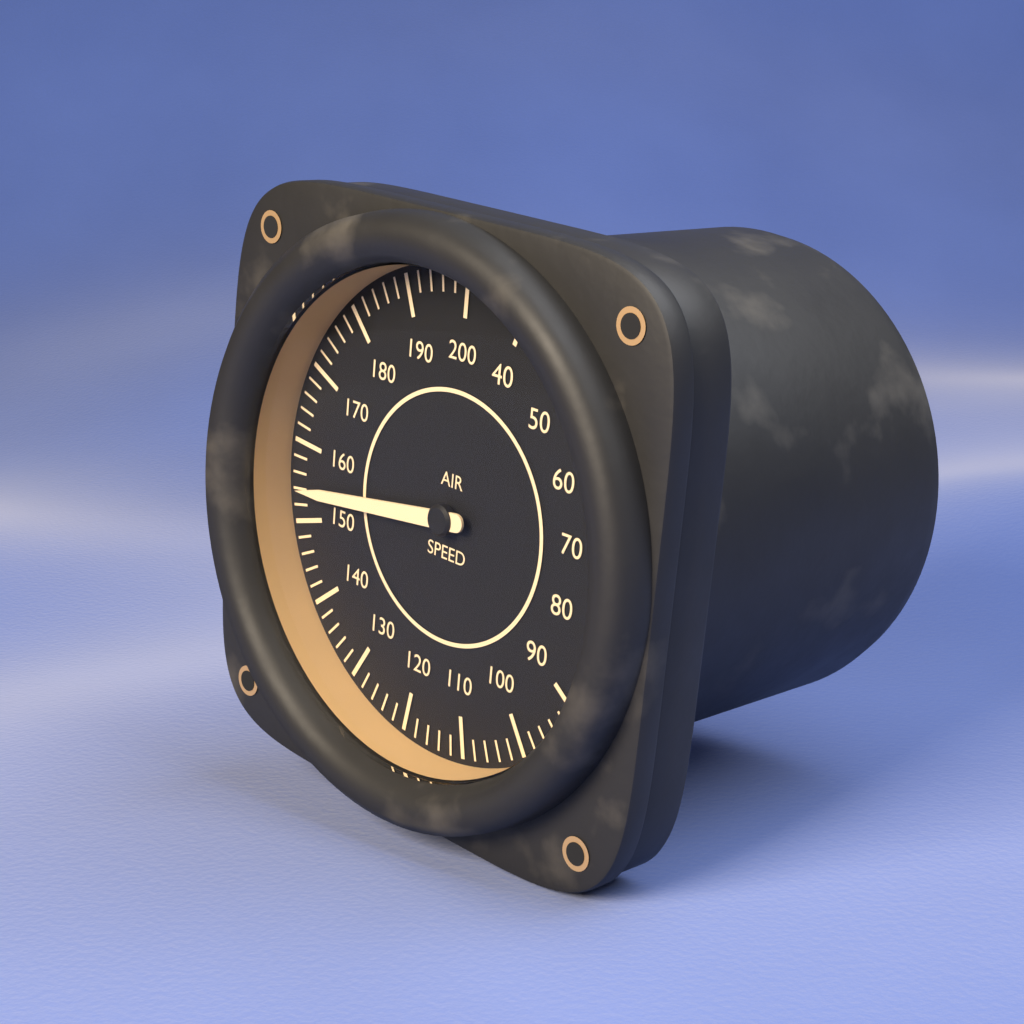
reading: 154 (no unit)
